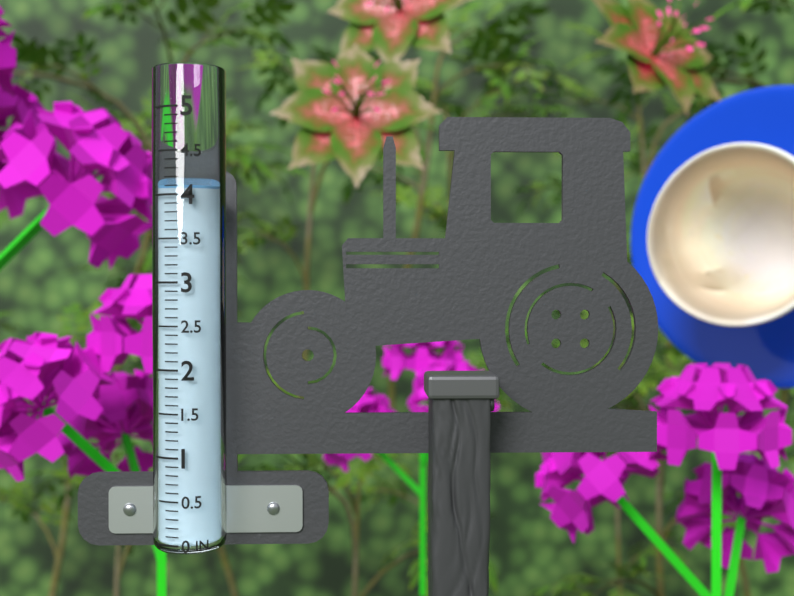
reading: 4.1 in
